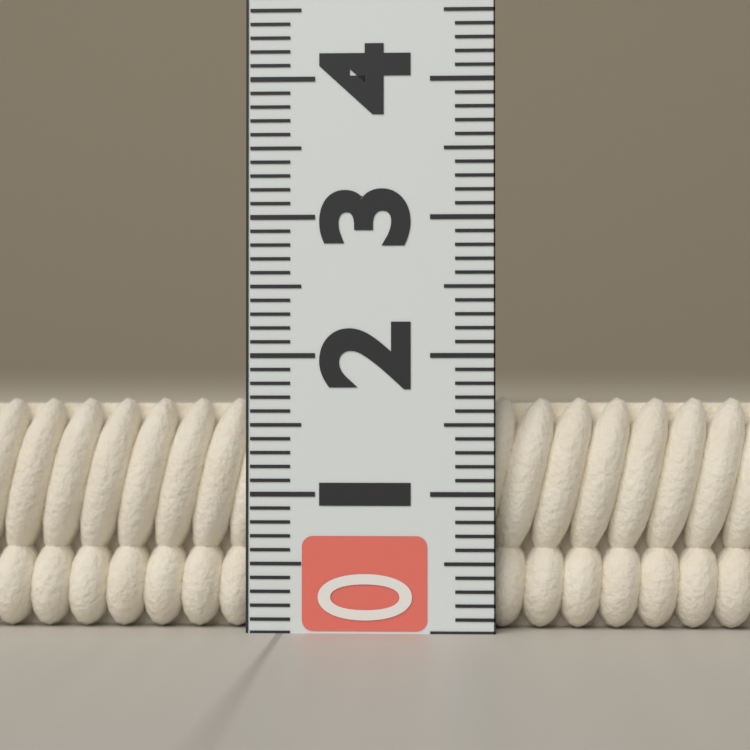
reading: 1.7 (no unit)
